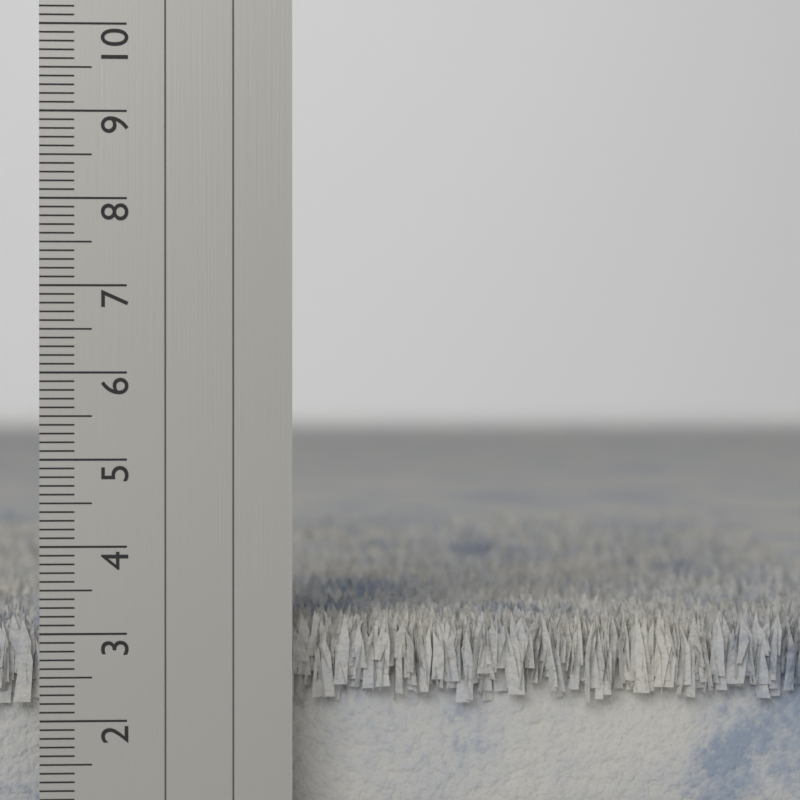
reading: 3.2 cm
